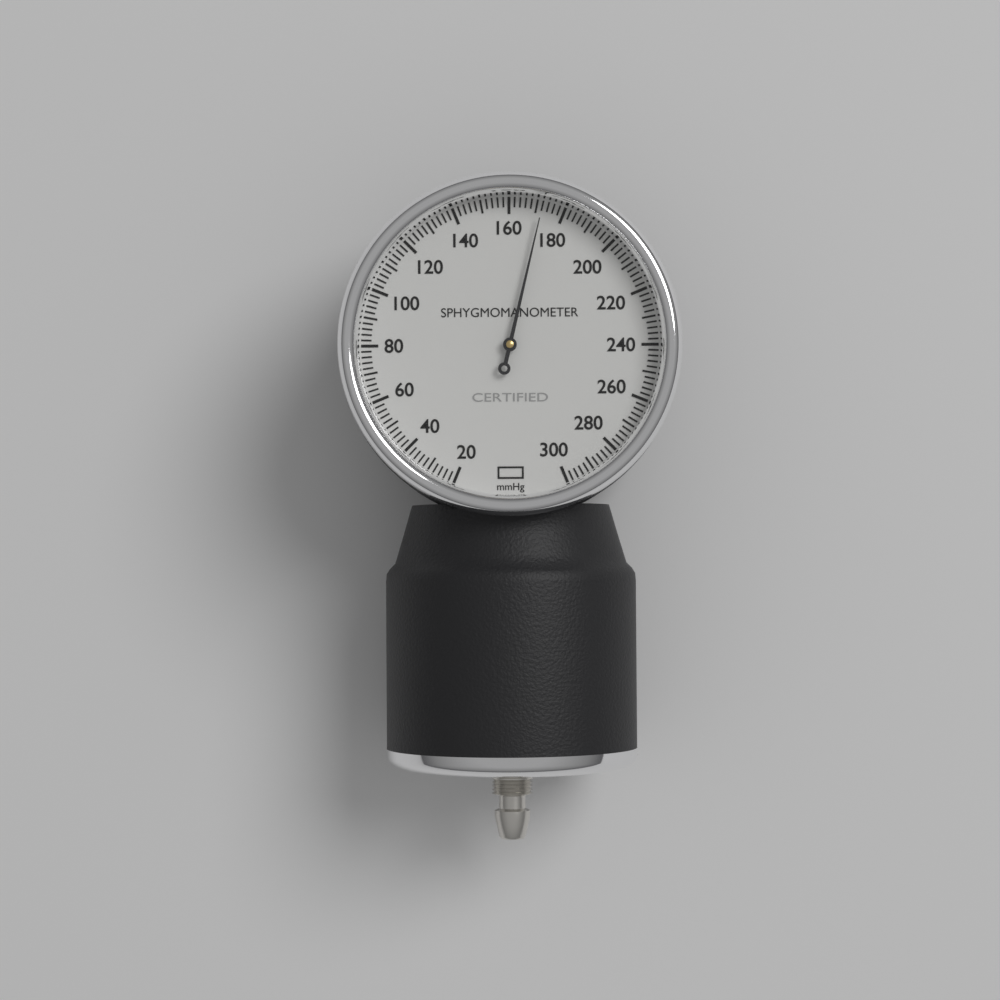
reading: 172 mmHg
